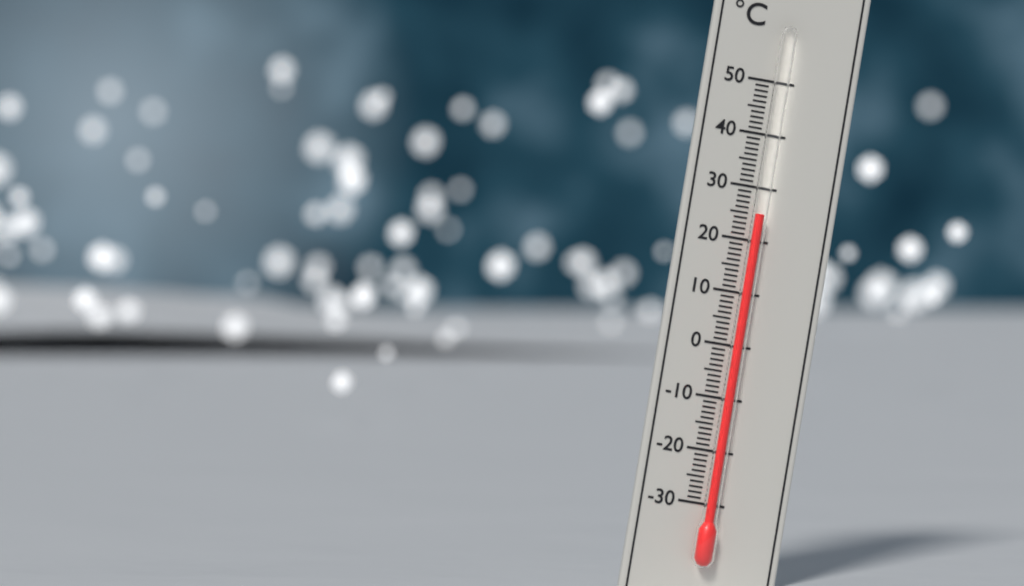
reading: 25 °C
